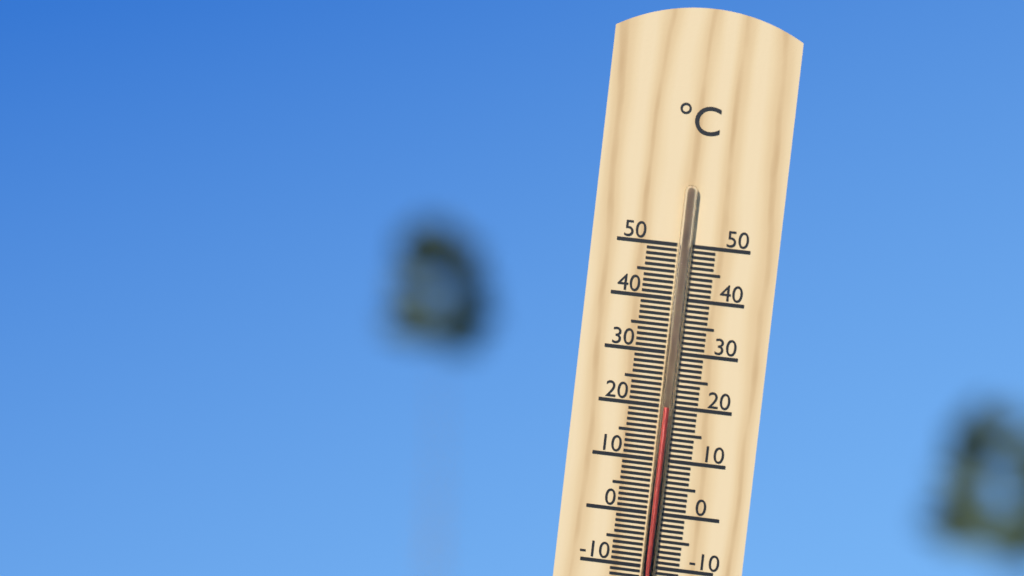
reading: 20 °C
